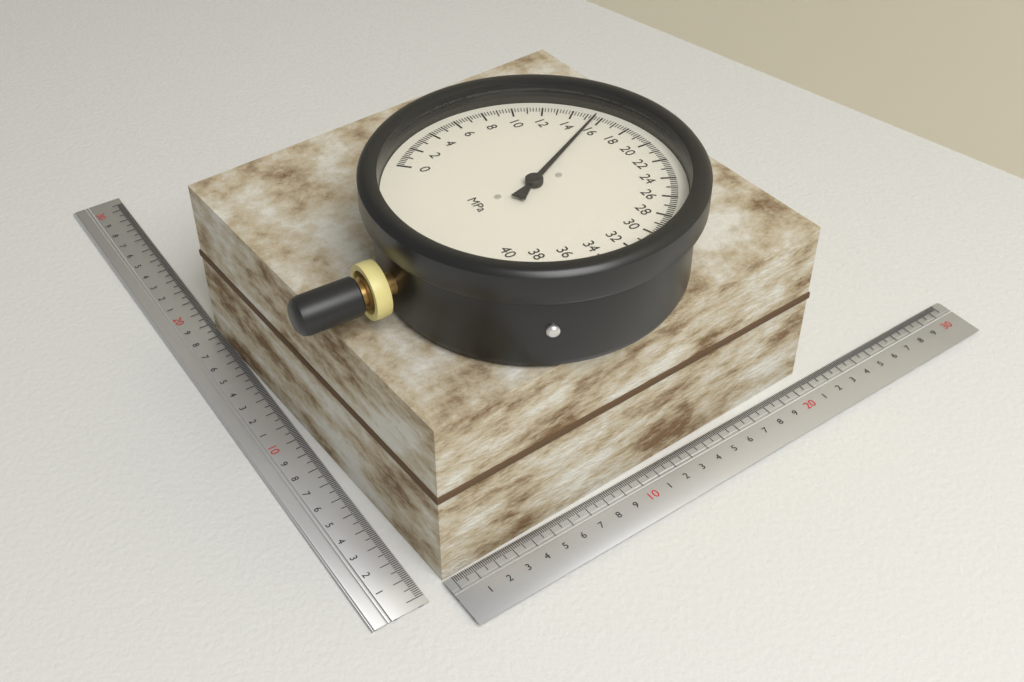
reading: 15.6 MPa
